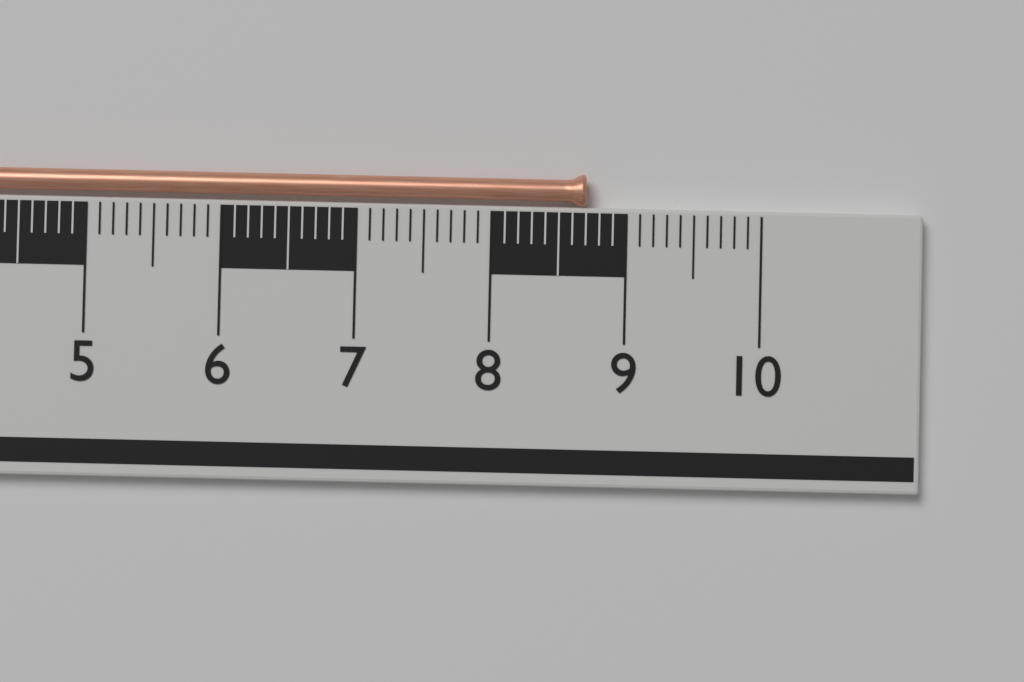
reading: 8.7 cm
